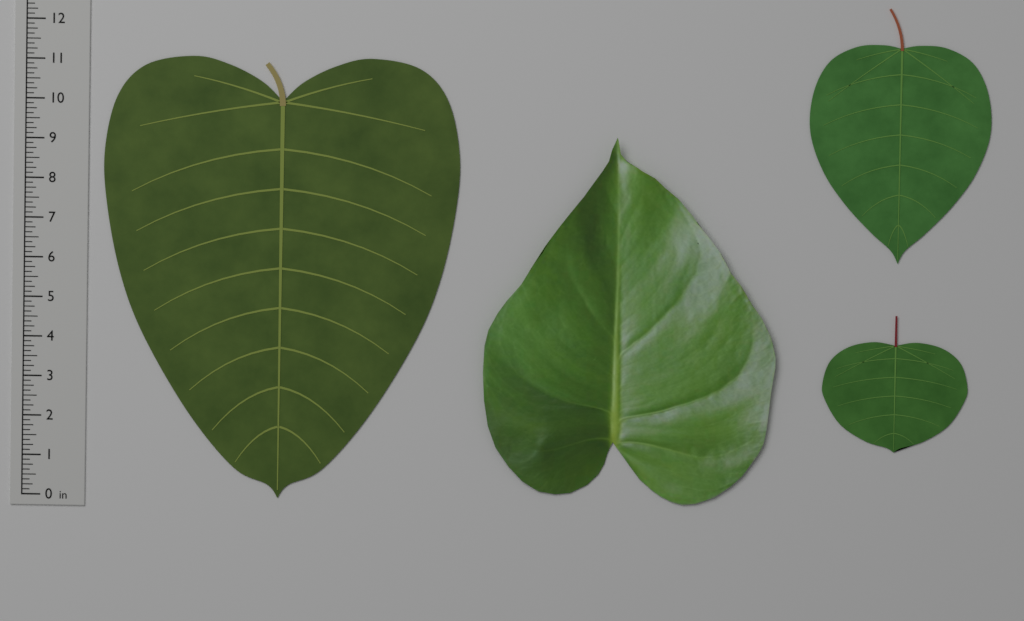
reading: 11.125 in
